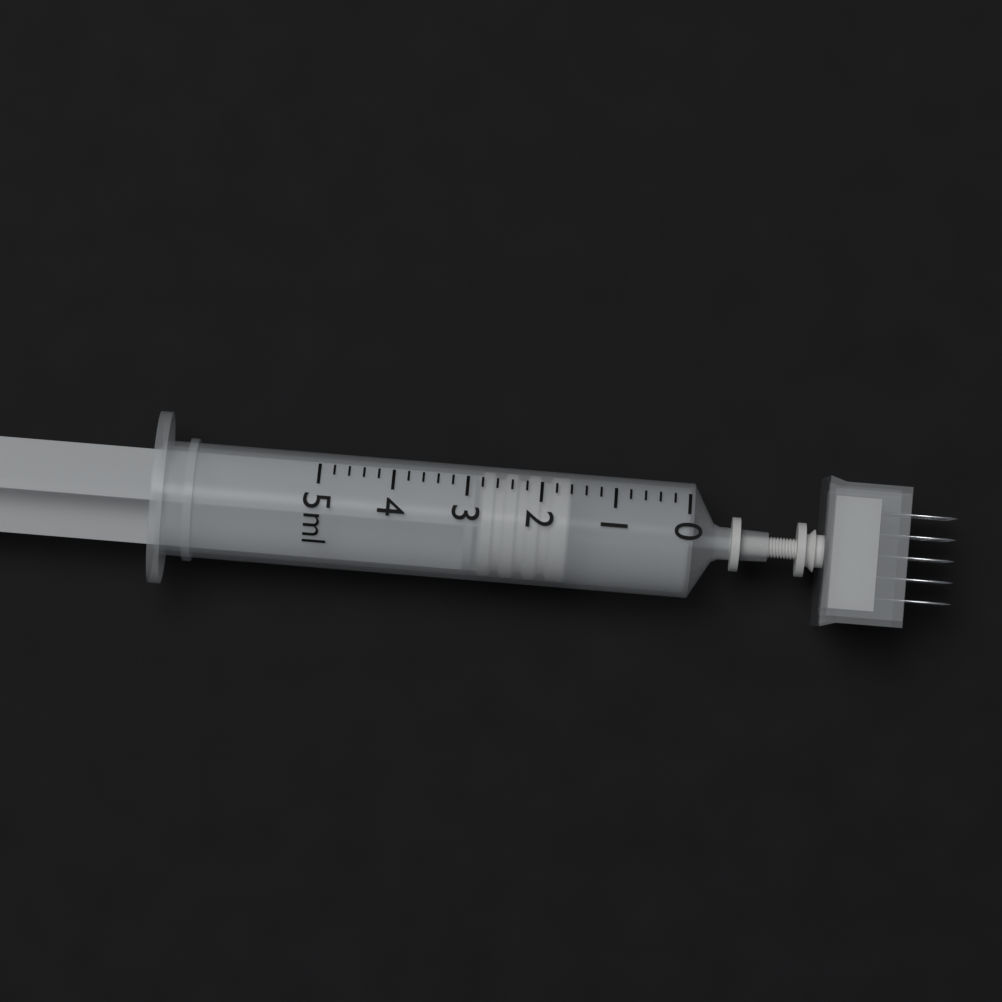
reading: 1.6 ml
